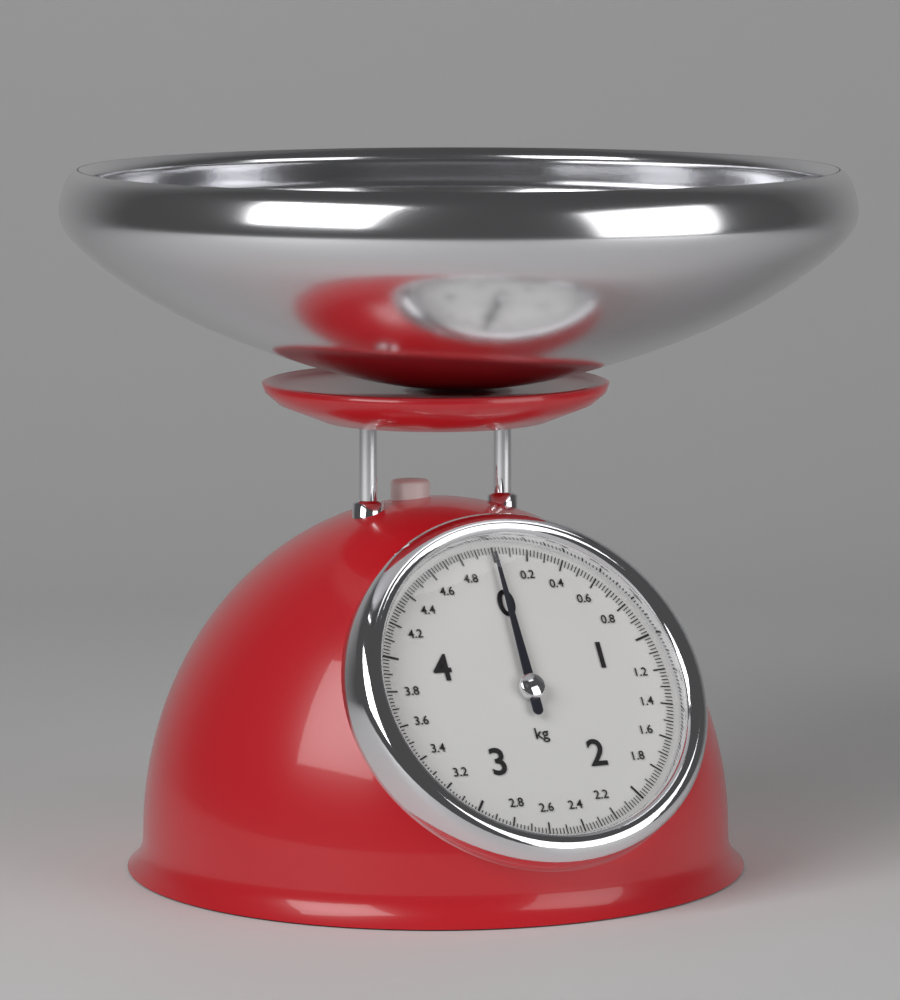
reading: 0.00 kg
